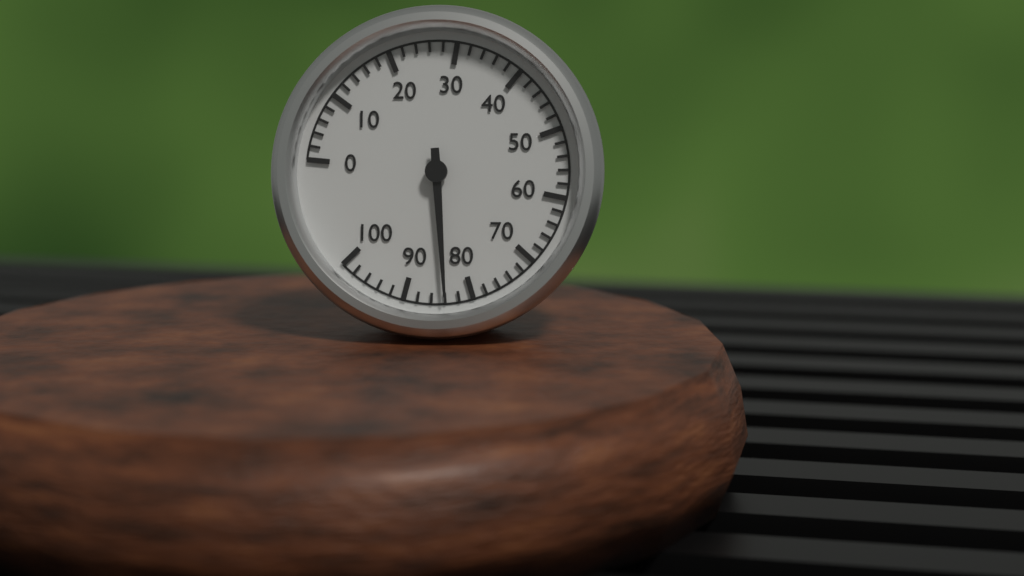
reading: 84 (no unit)
